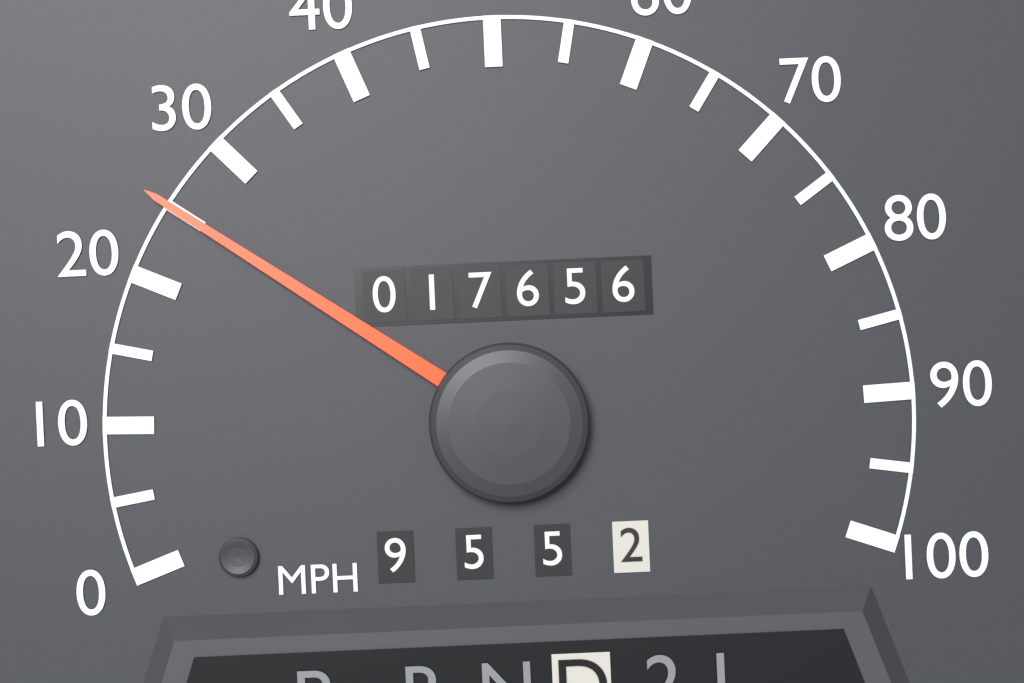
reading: 25 MPH
